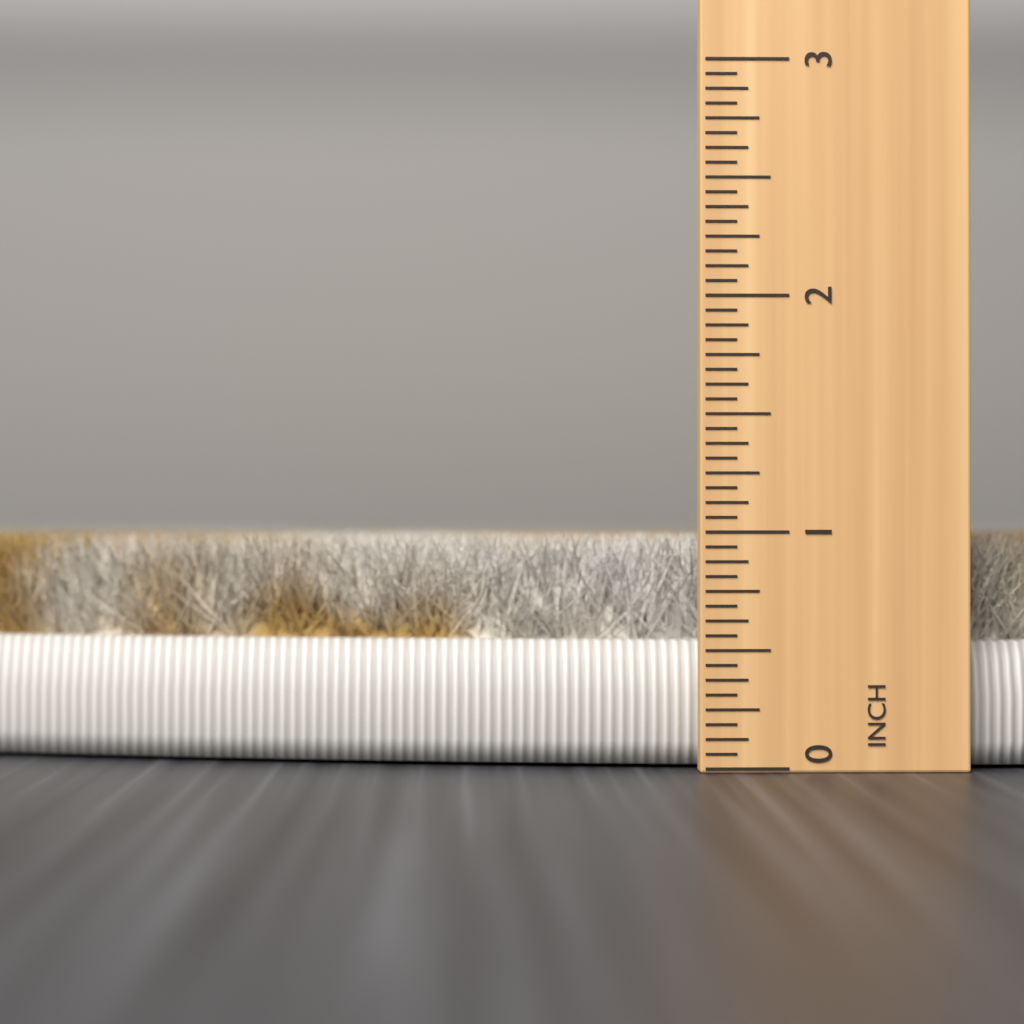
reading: 1.0000 in
